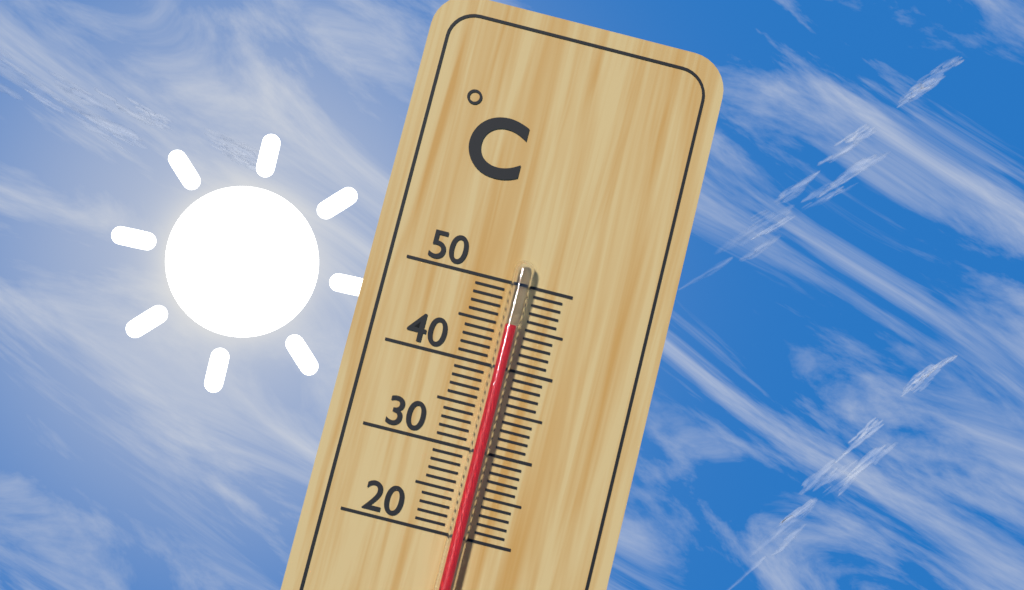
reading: 45 °C
